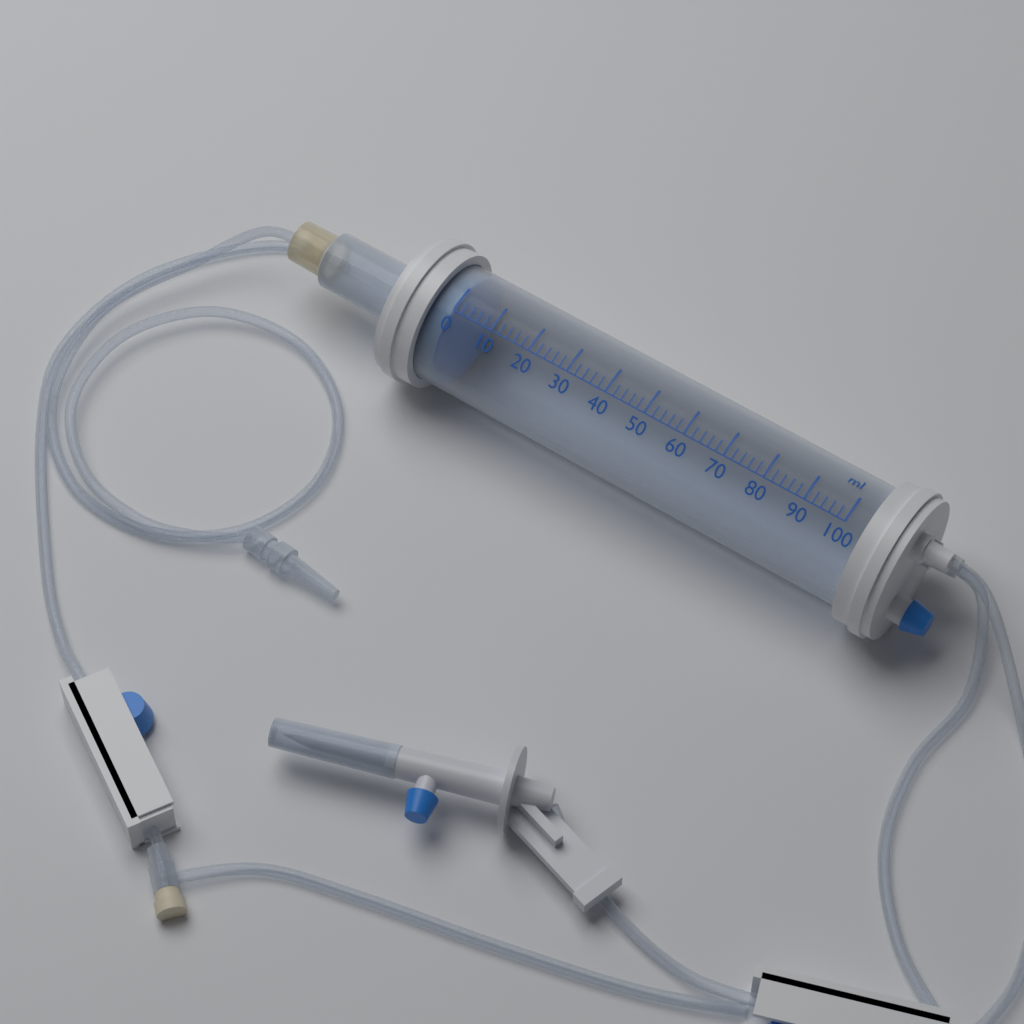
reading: 0 ml
